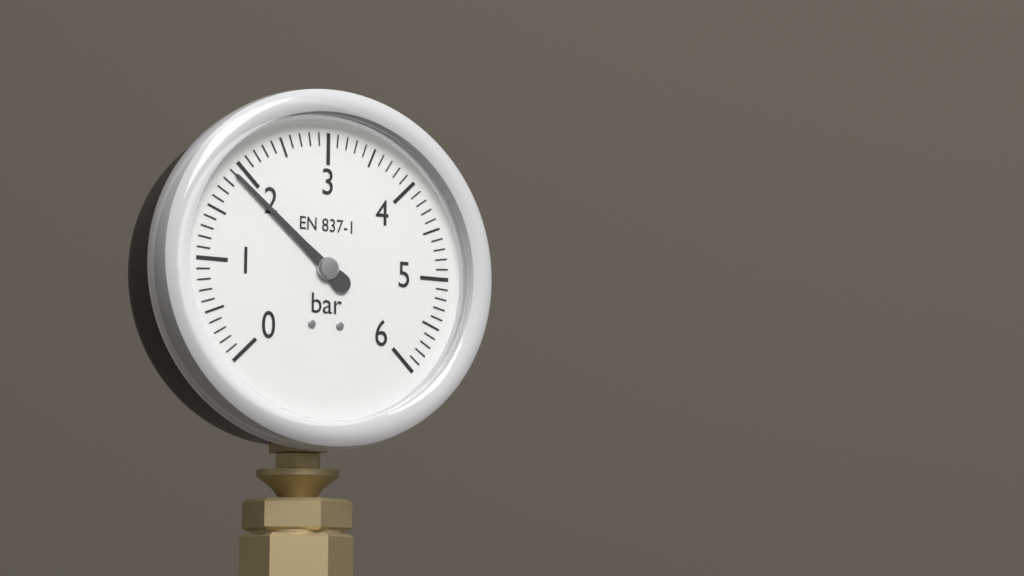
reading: 1.9 bar
